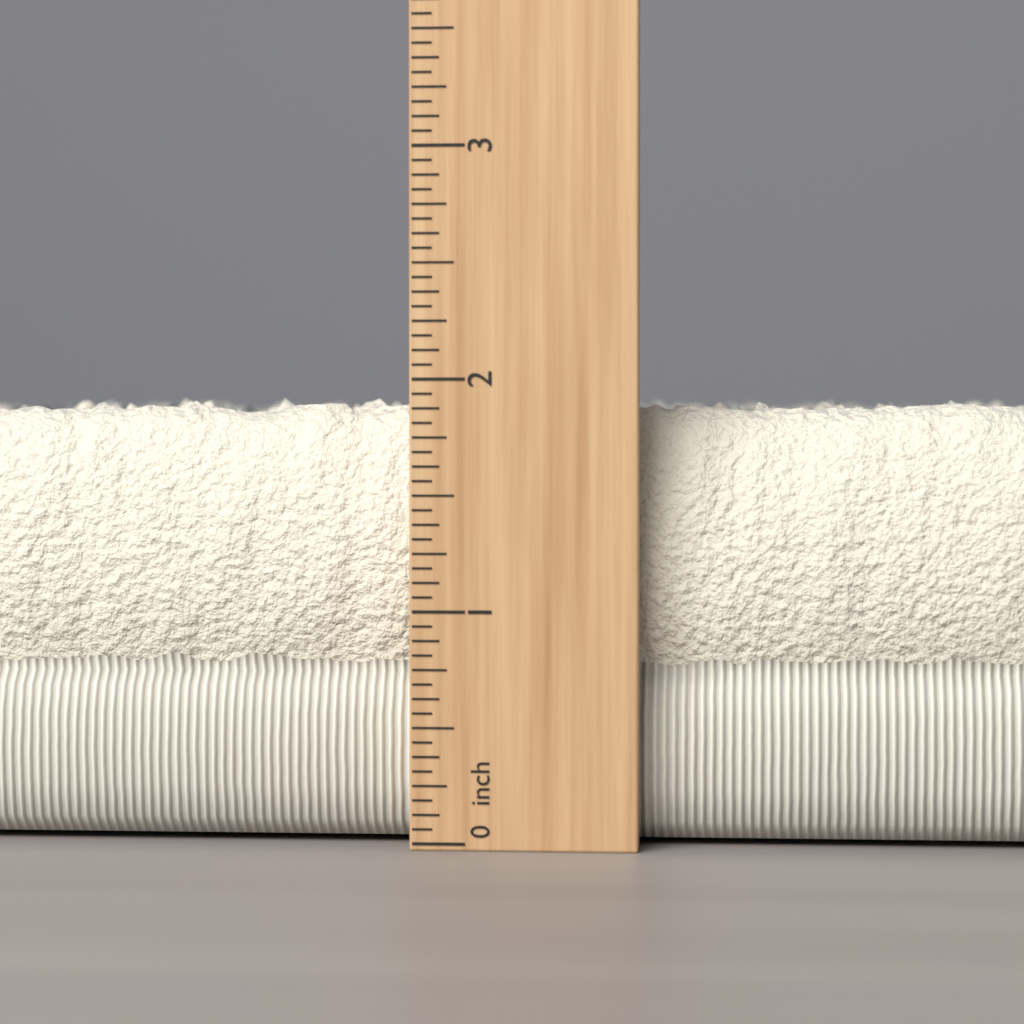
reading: 1.9375 inch
